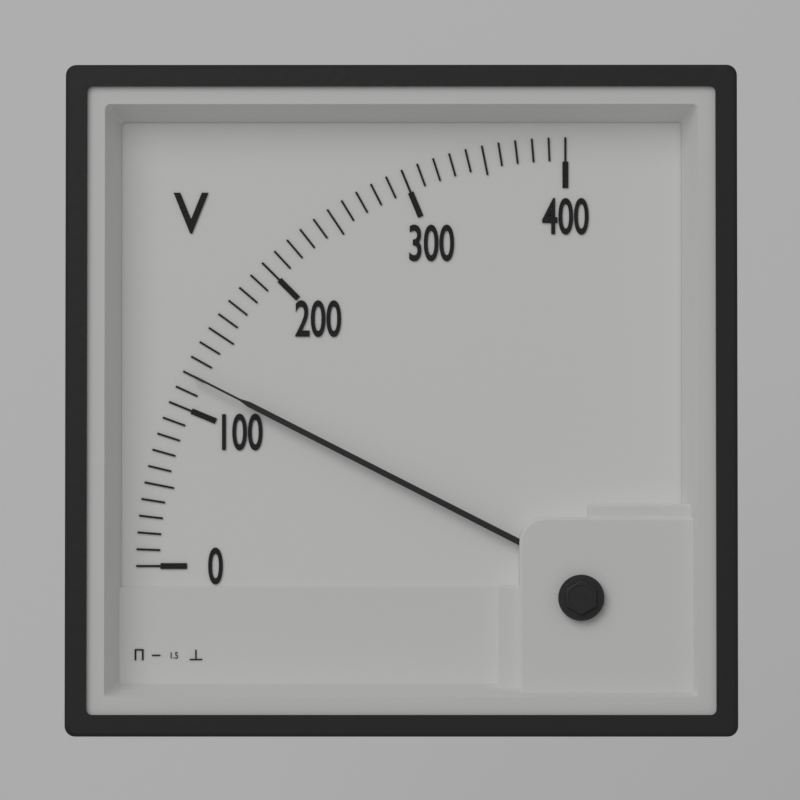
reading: 120 V
